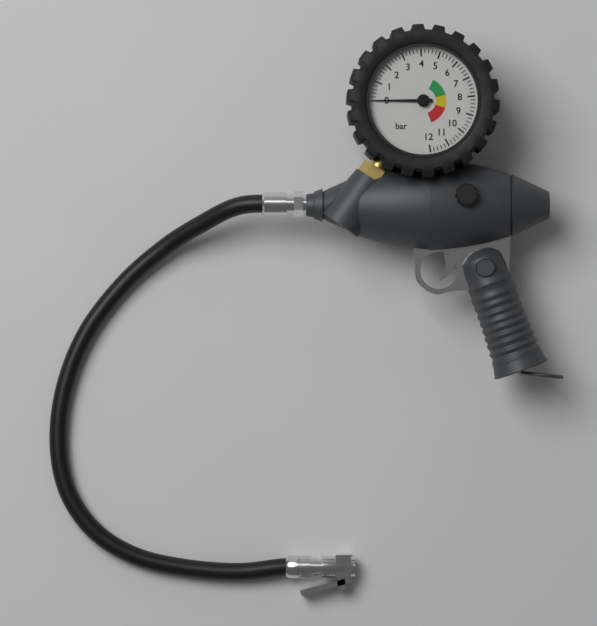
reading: 0.0 bar
